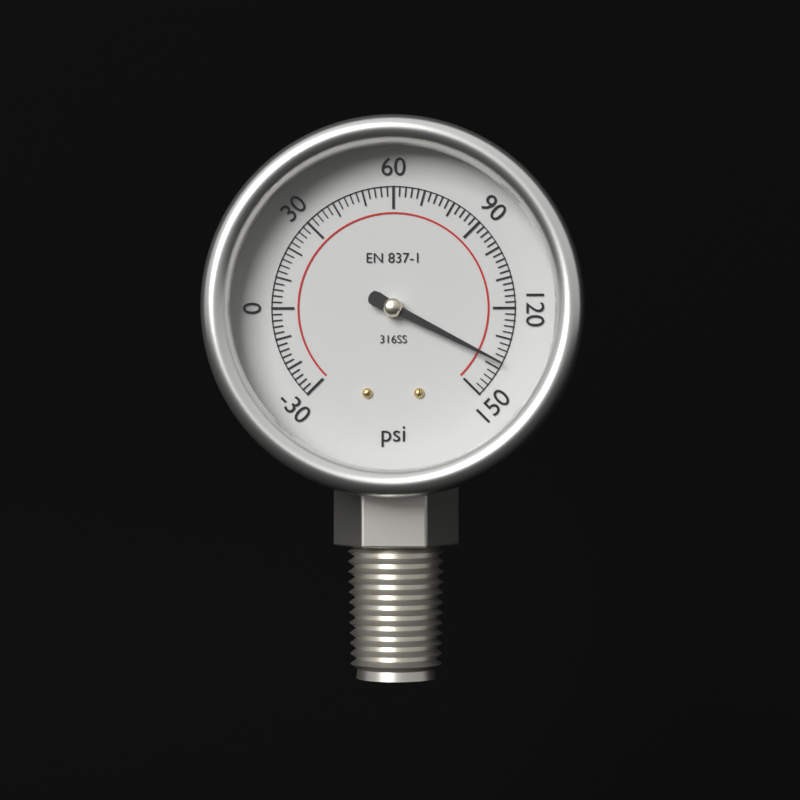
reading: 138 psi
